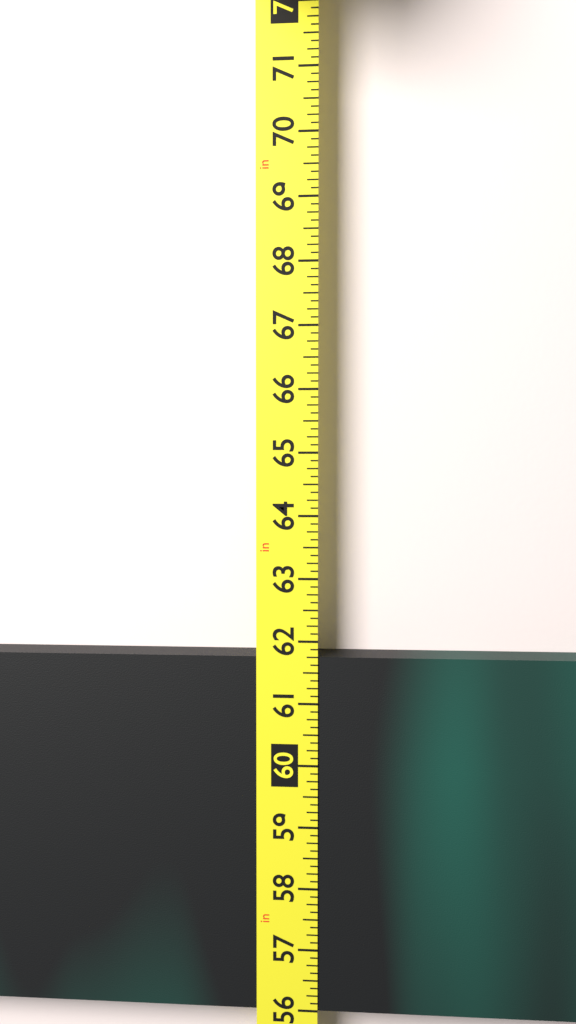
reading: 61.750 in
